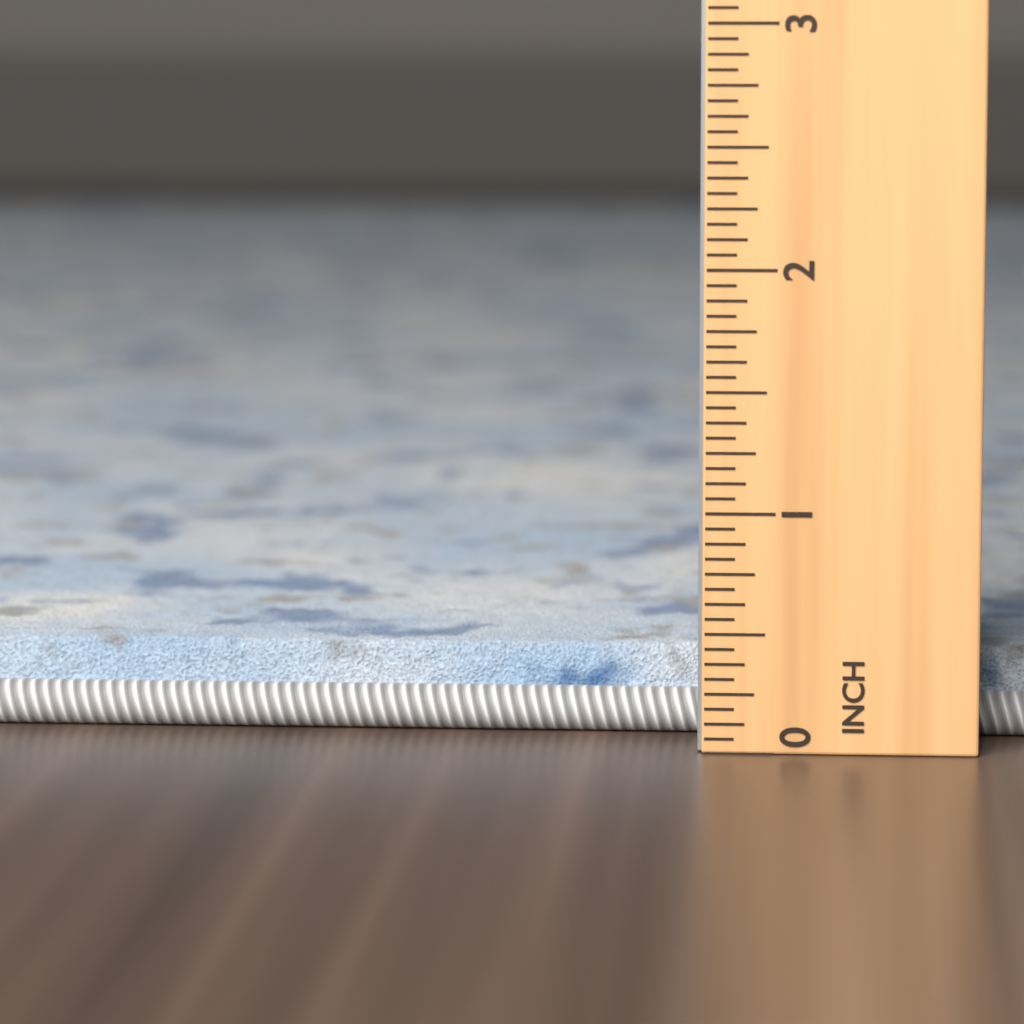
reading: 0.3750 in
